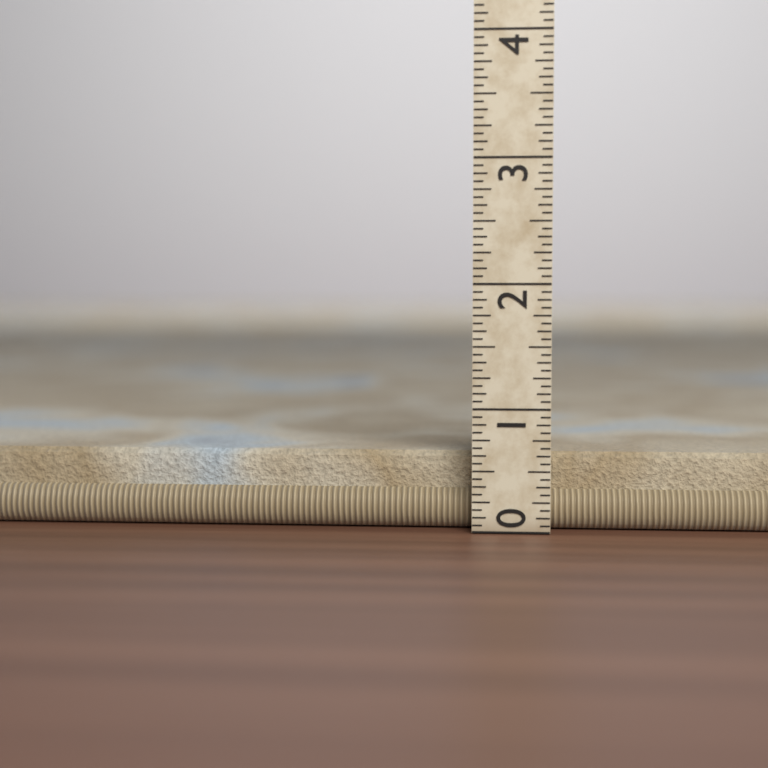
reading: 0.6250 (no unit)
